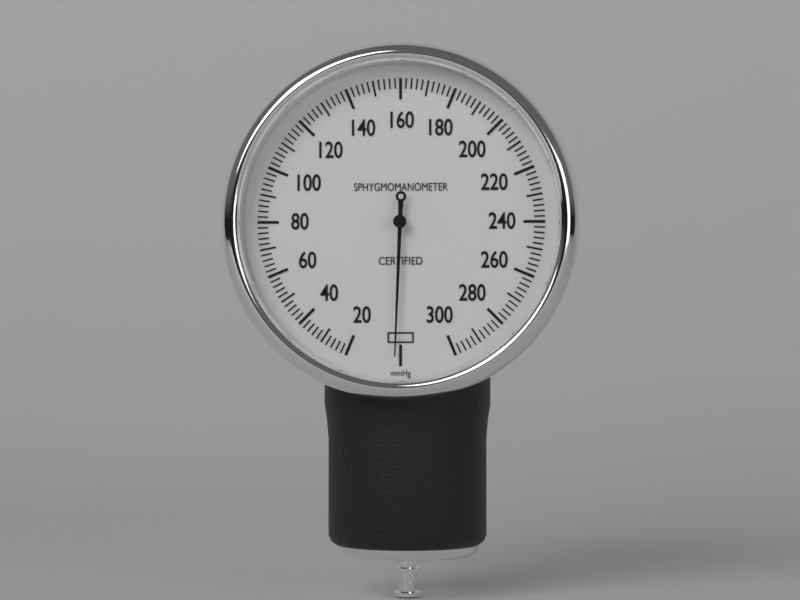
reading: 2 mmHg
